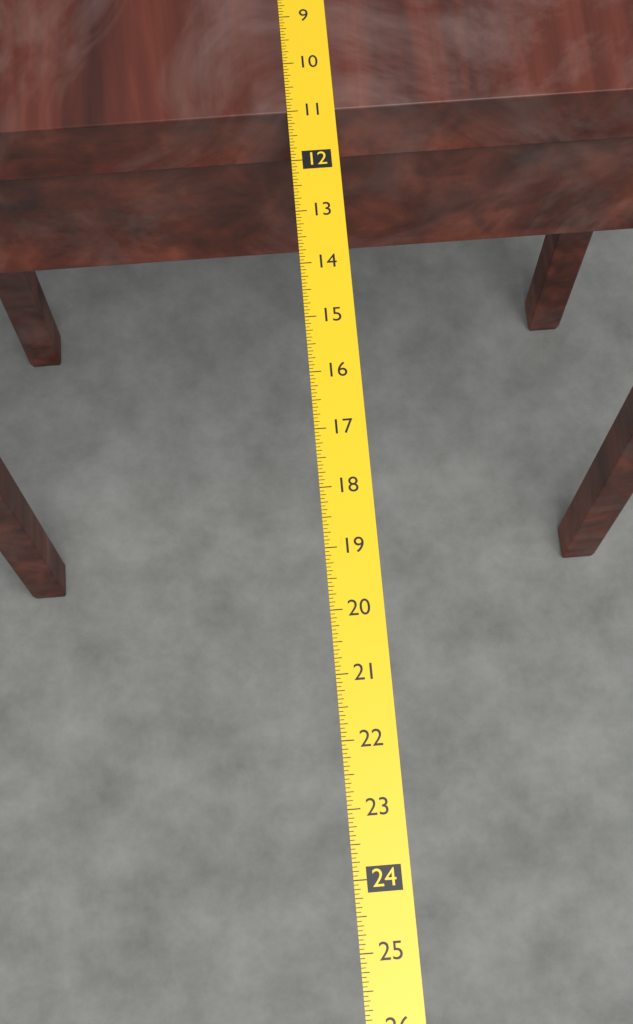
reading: 11.0000 (no unit)
